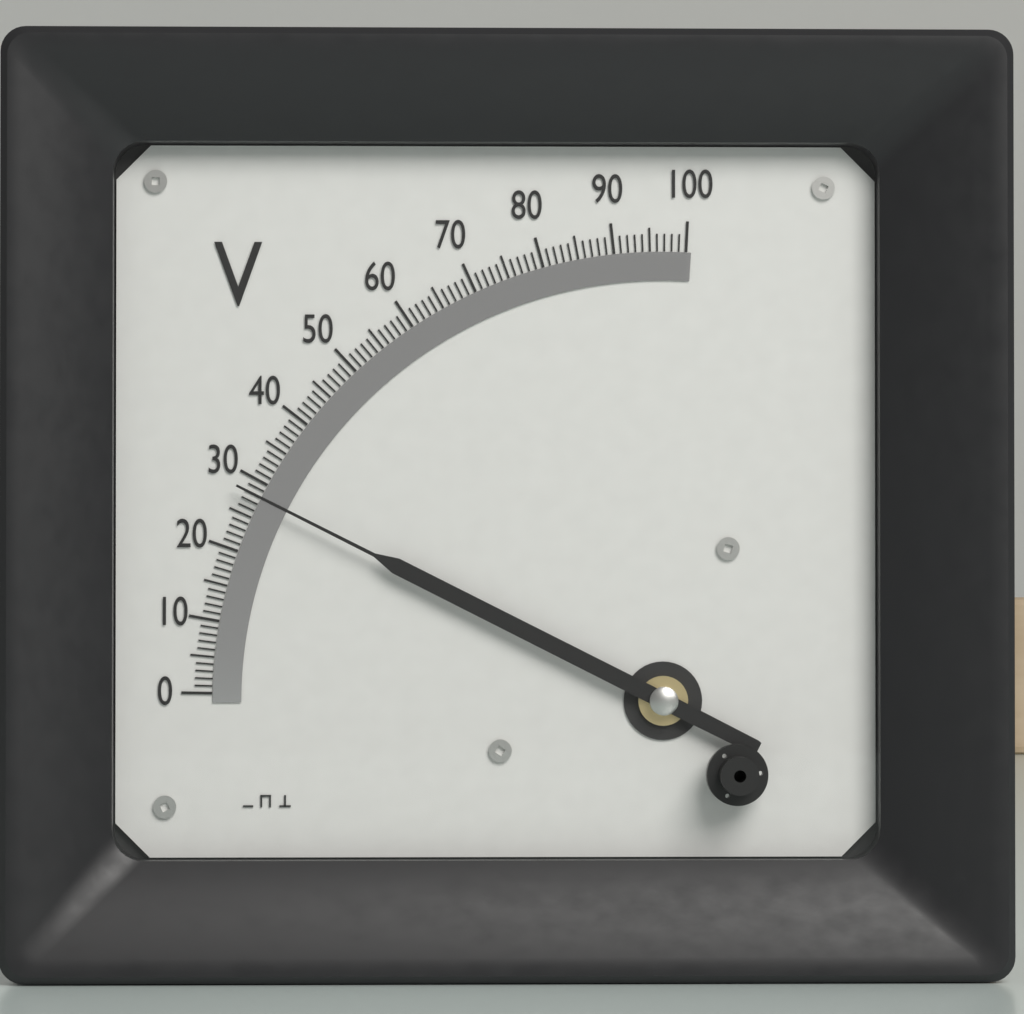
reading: 28 V
